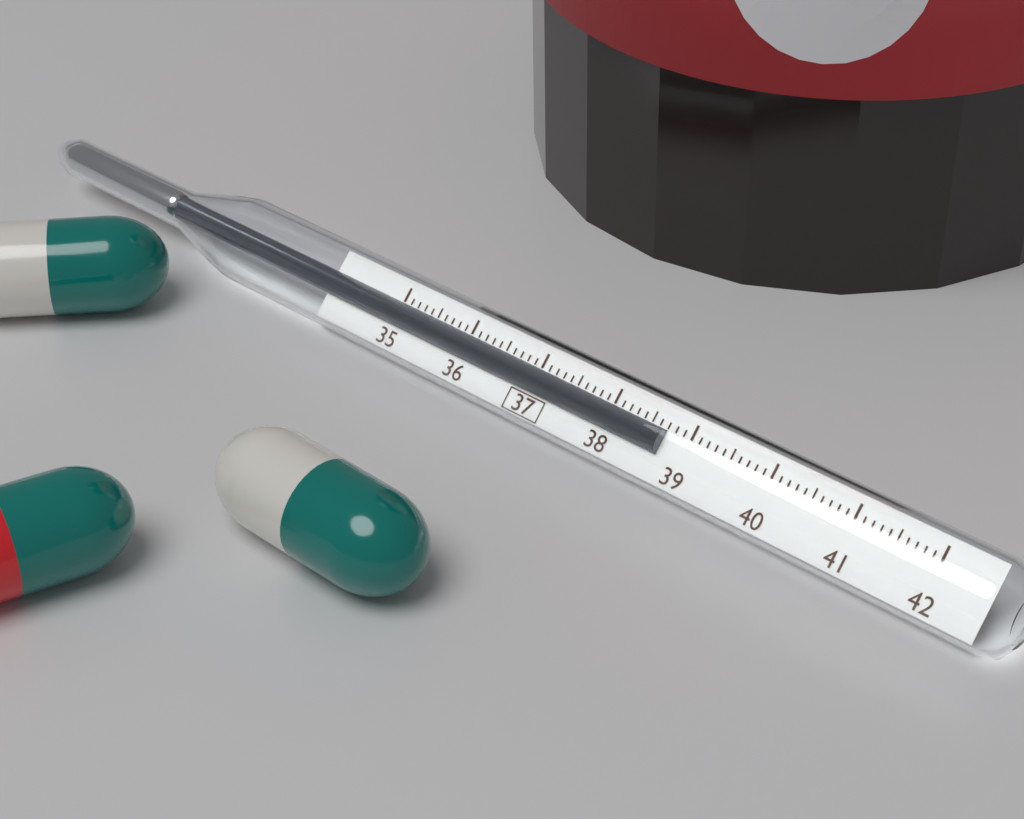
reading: 38.7 (no unit)
